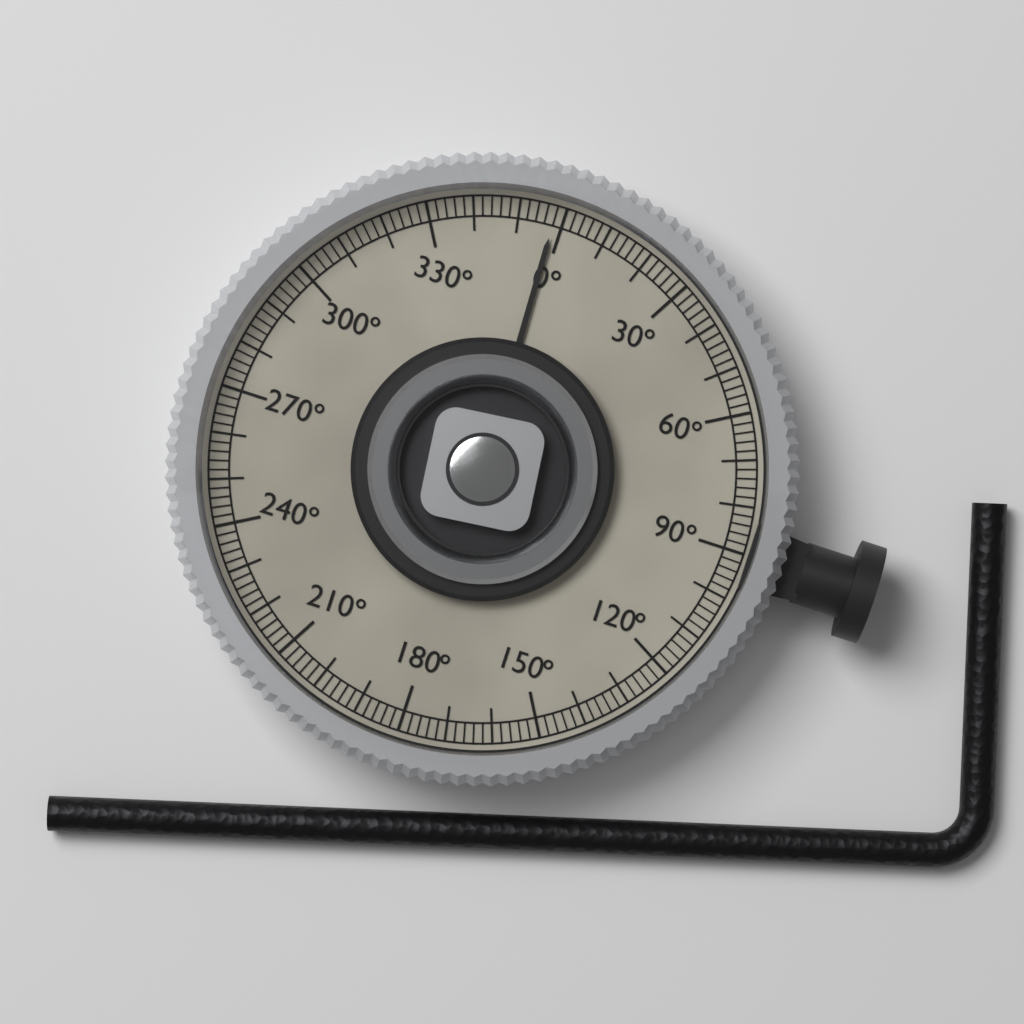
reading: 358 °
